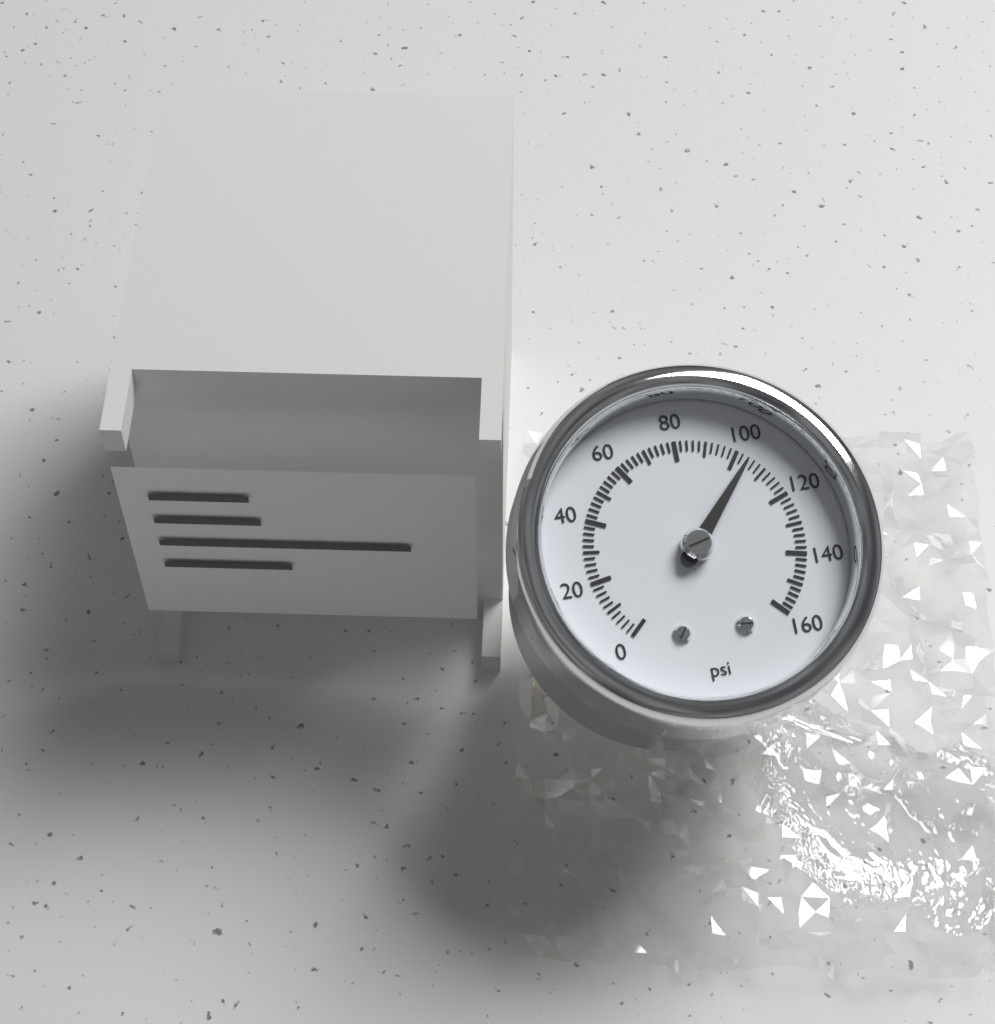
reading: 104 psi
